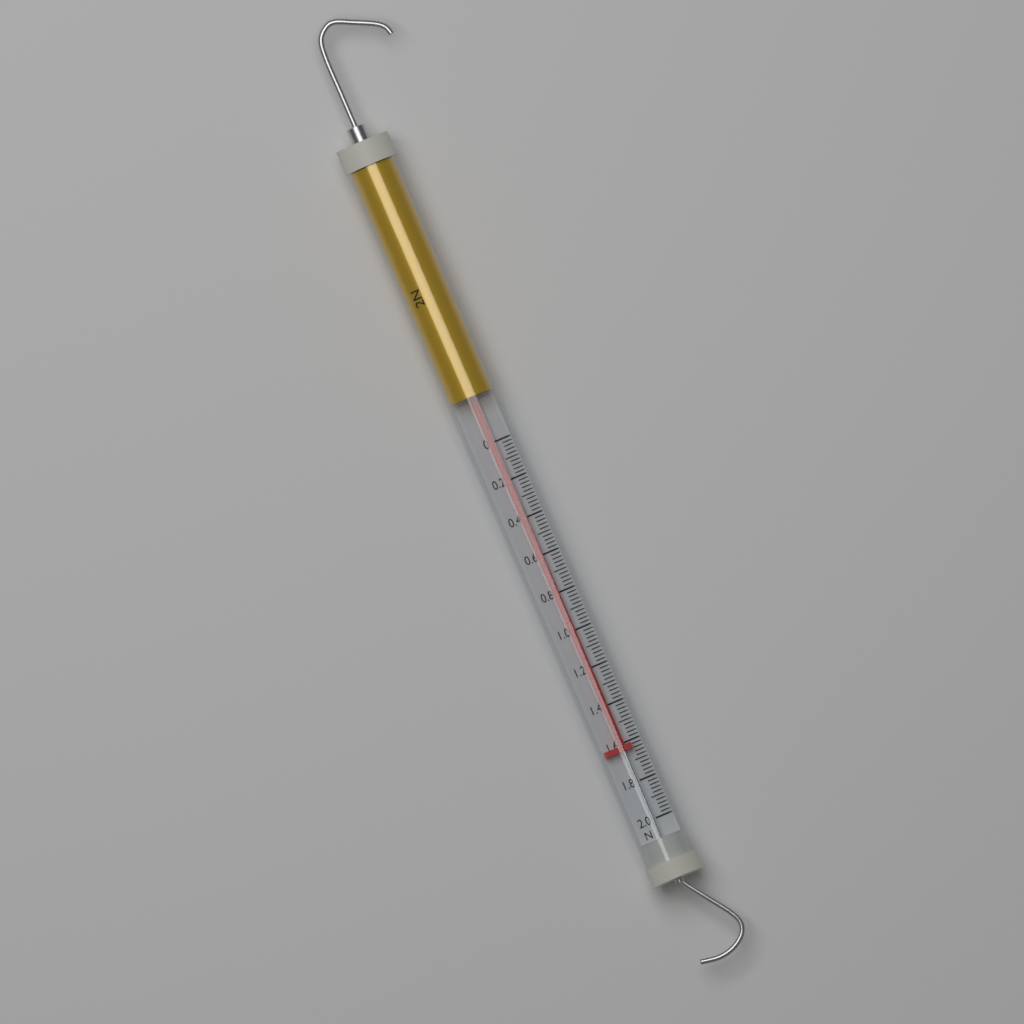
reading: 1.64 N
